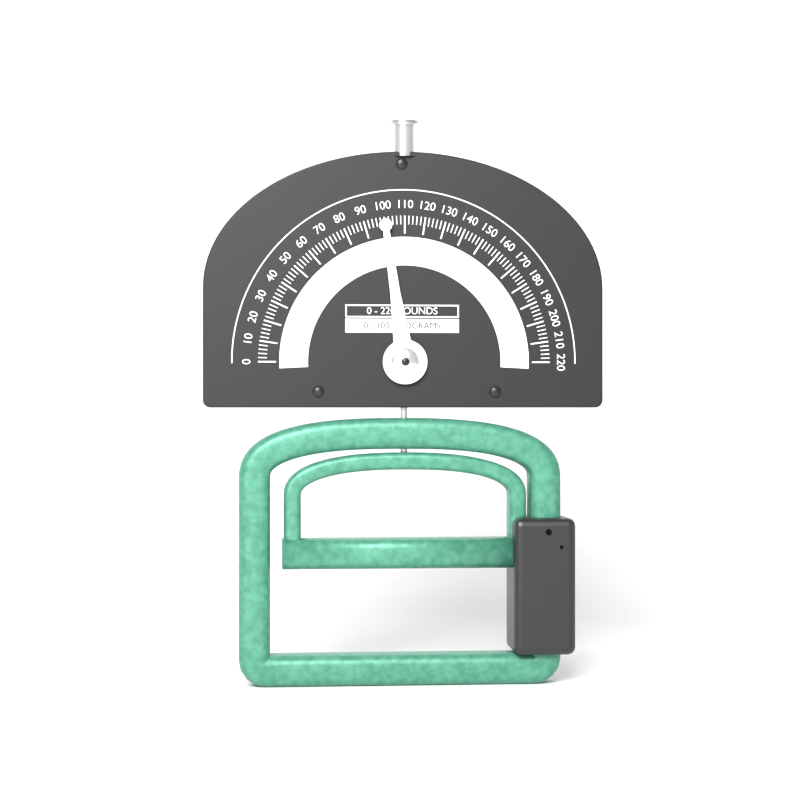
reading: 100 lb
